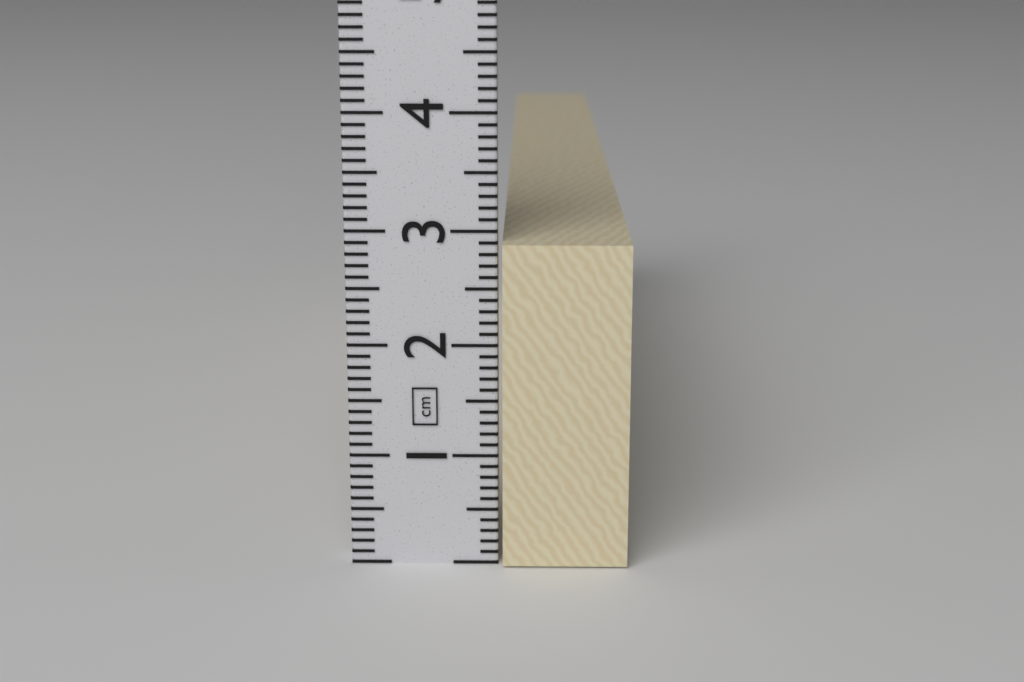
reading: 2.9 cm
